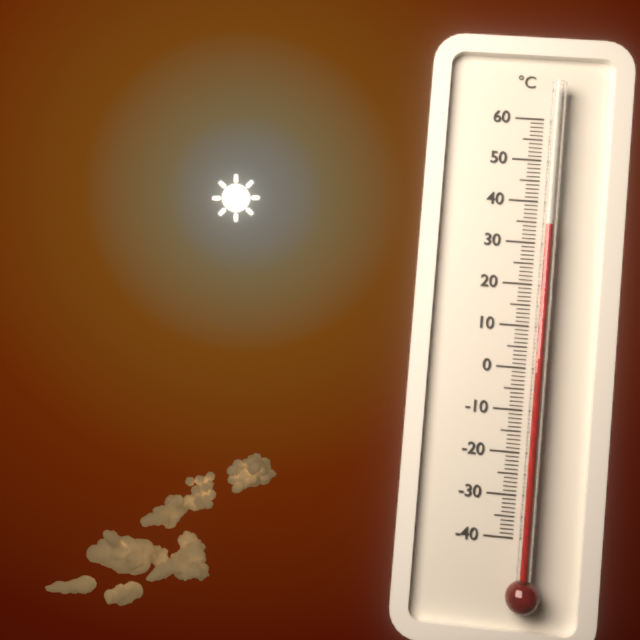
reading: 34 °C
